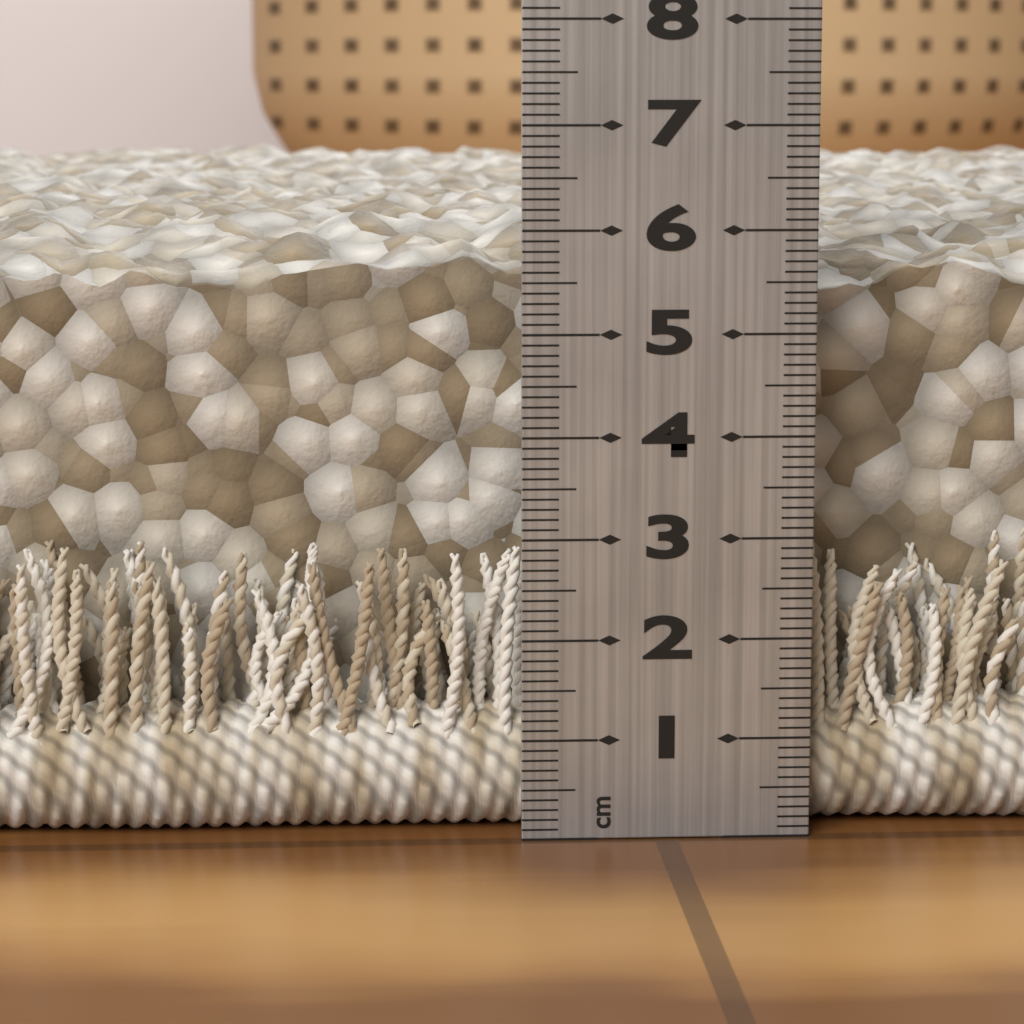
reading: 6.2 cm
